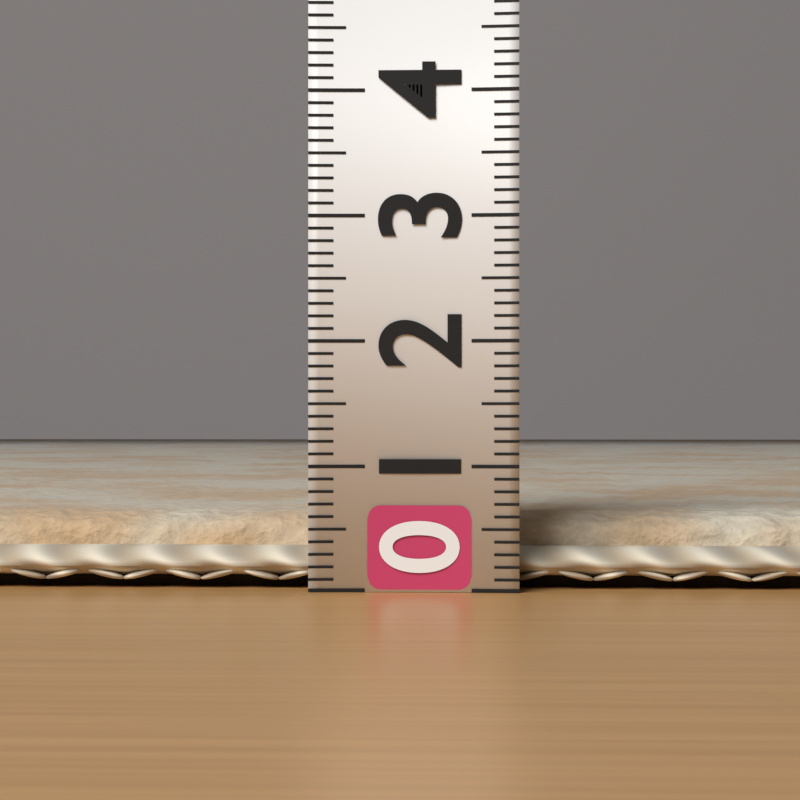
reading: 0.6 (no unit)
